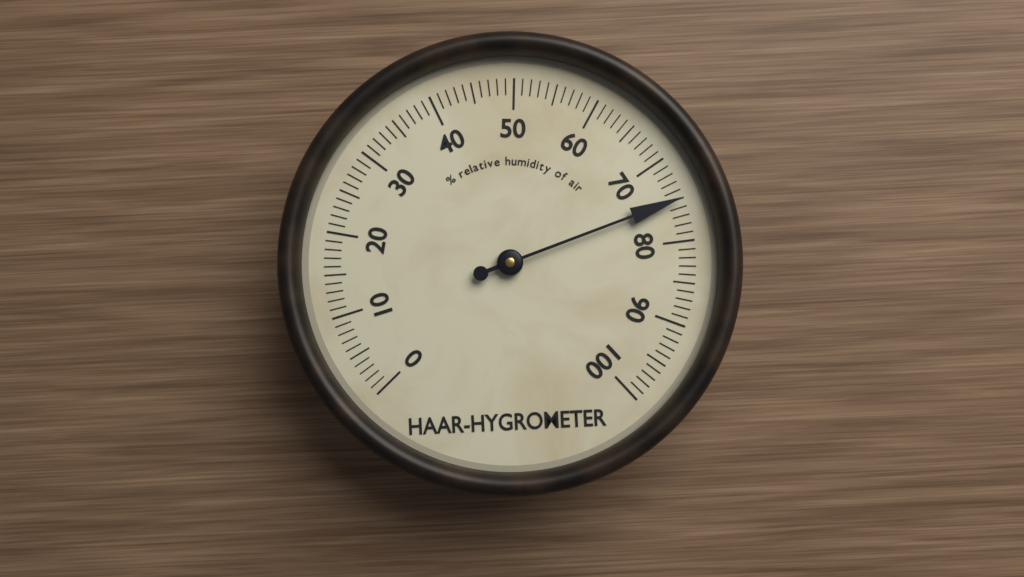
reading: 75 %
